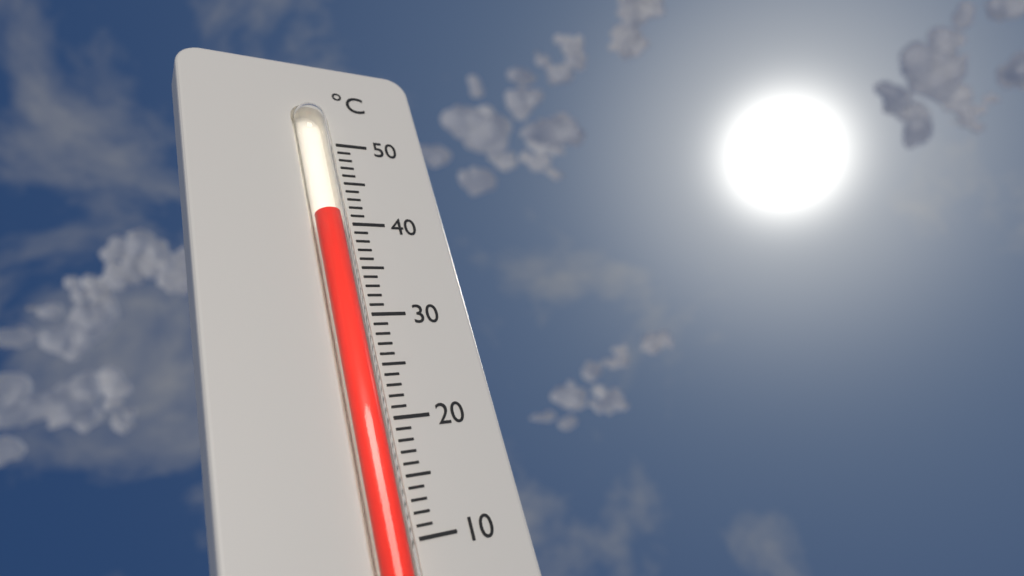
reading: 41 °C
